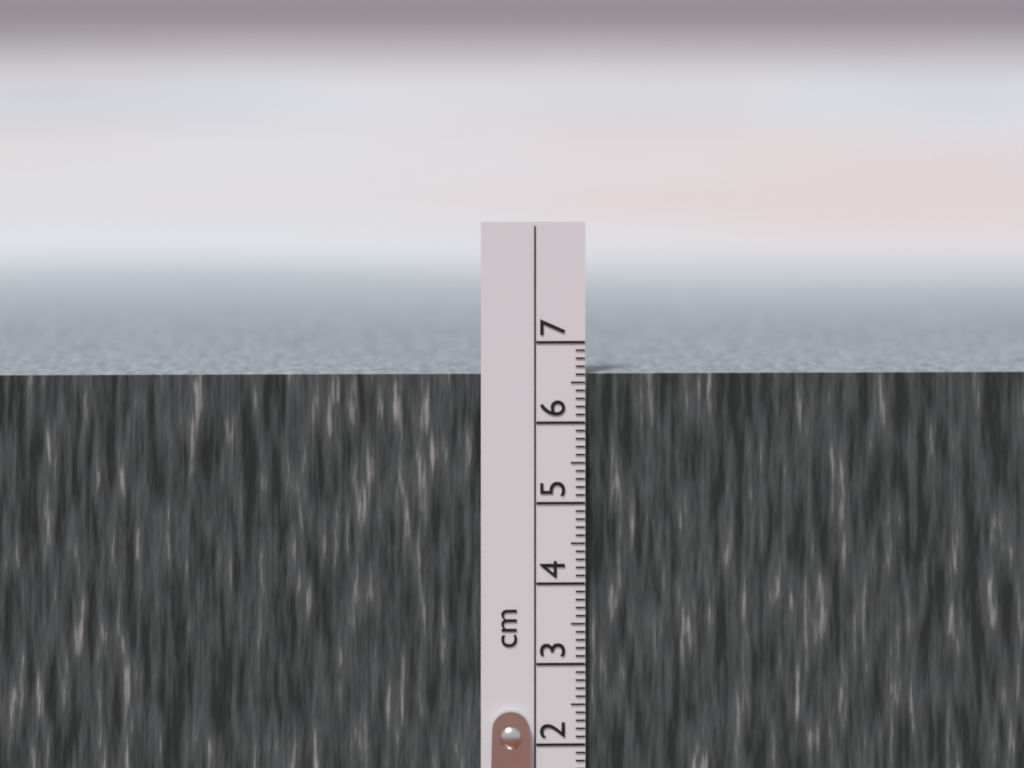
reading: 6.6 cm
